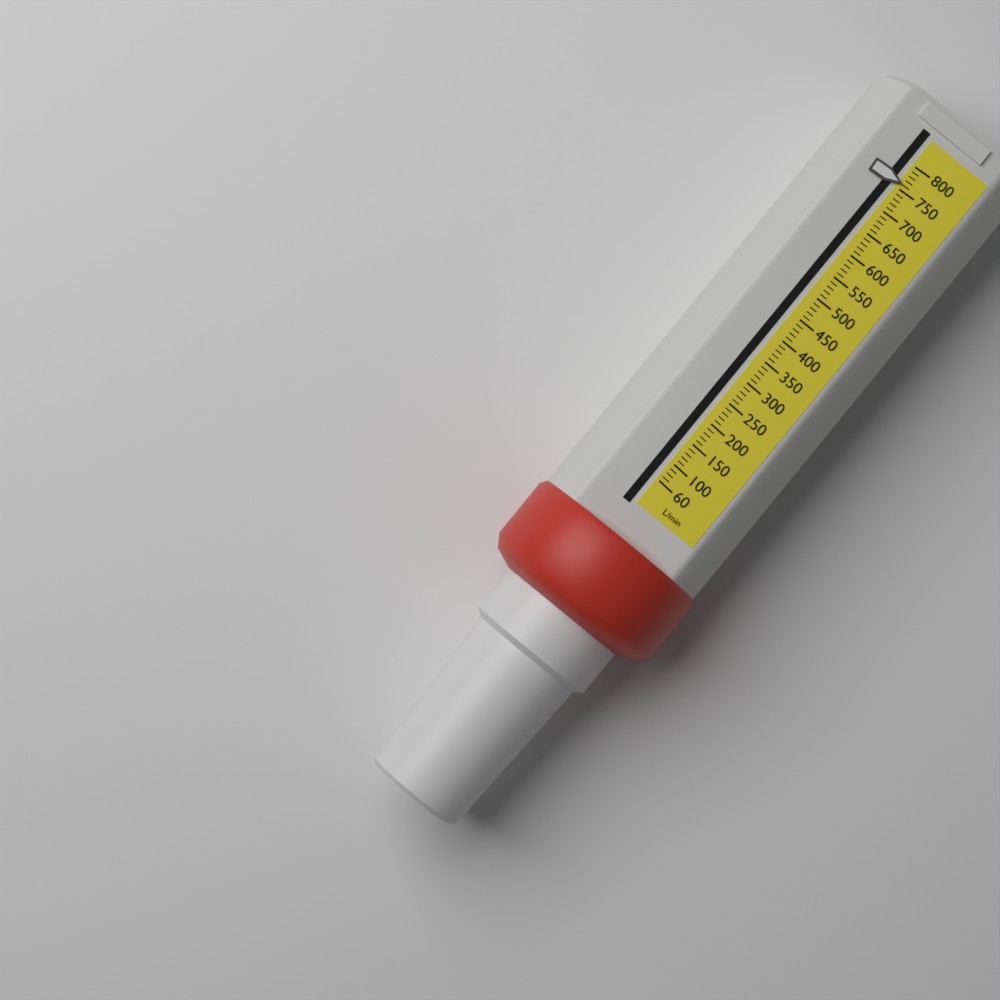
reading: 760 L/min
